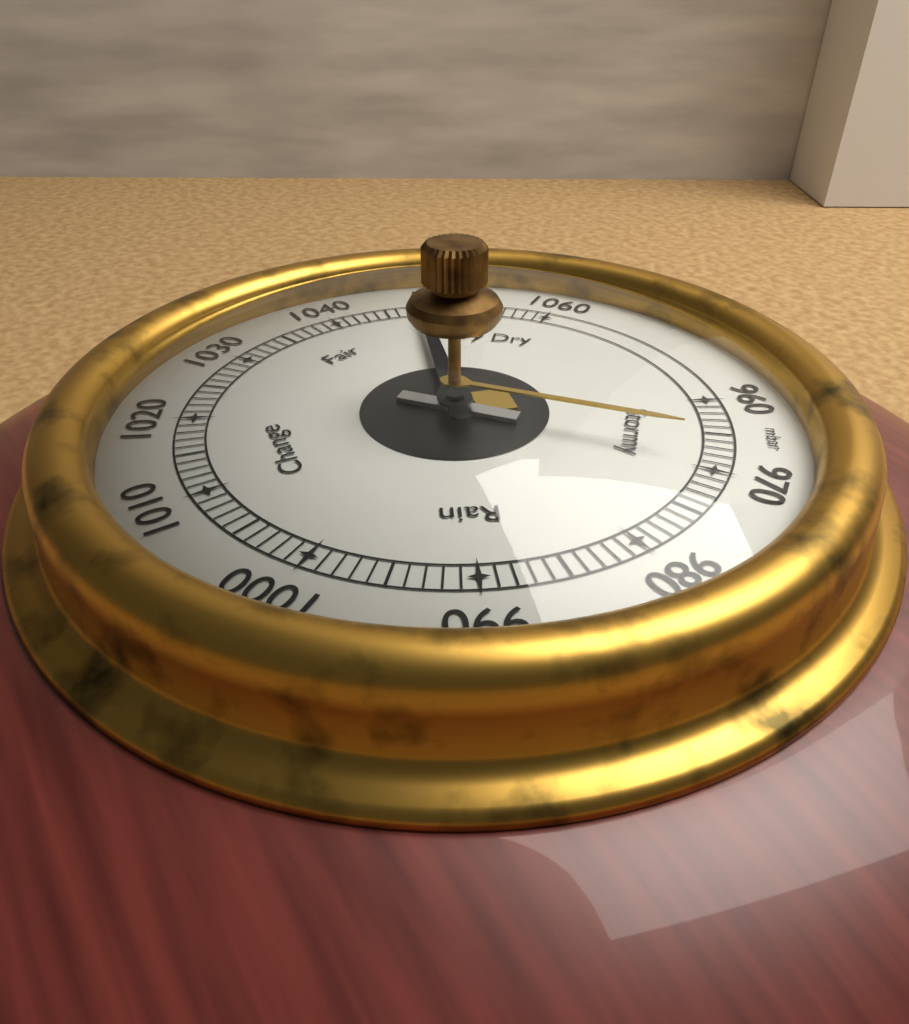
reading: 1048 mbar
